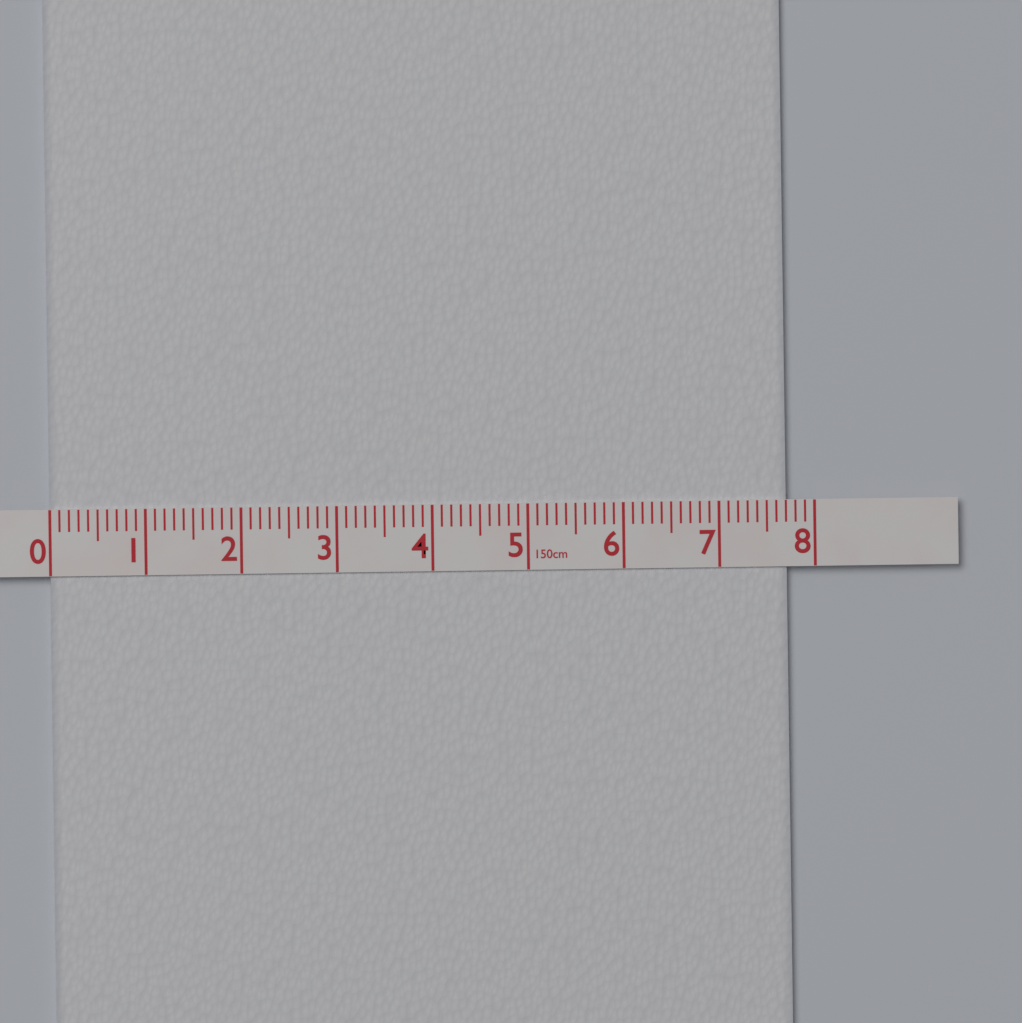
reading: 7.7 cm
